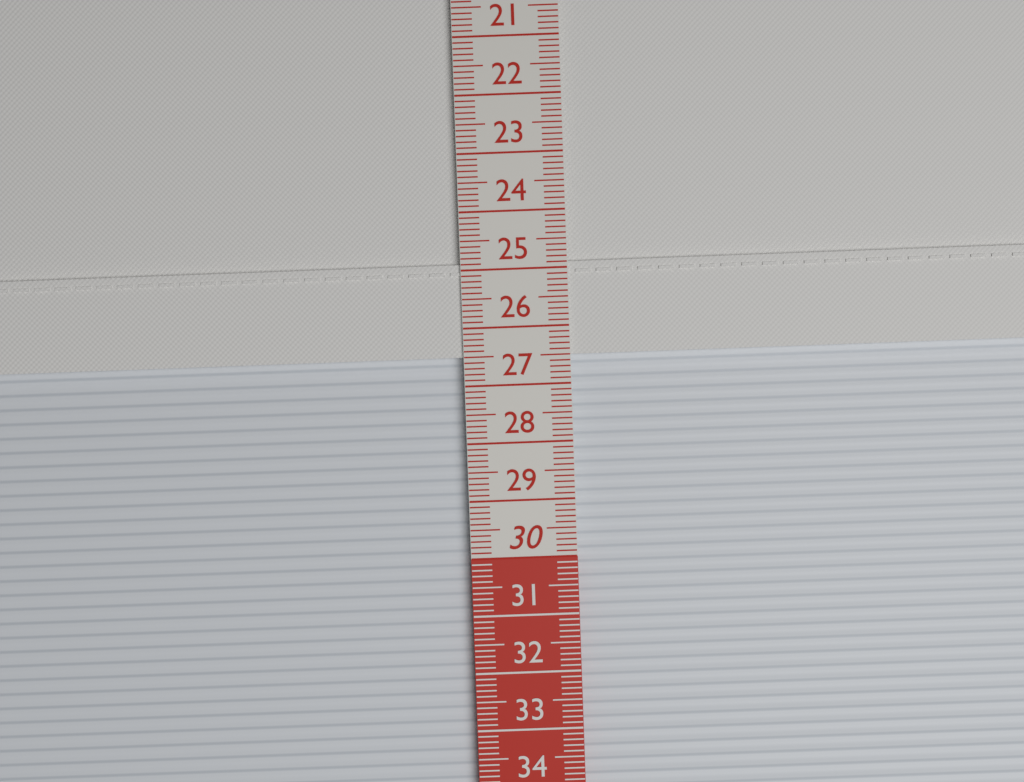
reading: 26.5 cm
